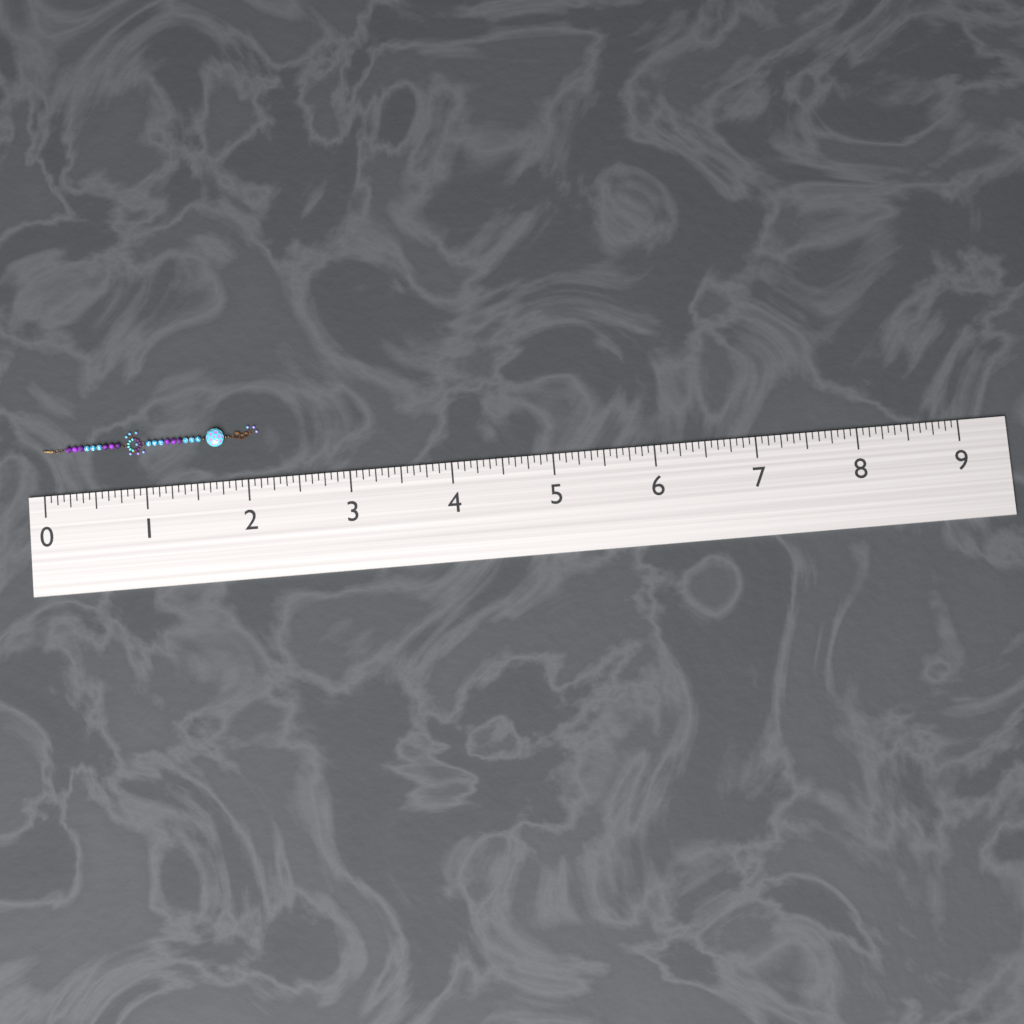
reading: 2.1250 (no unit)
